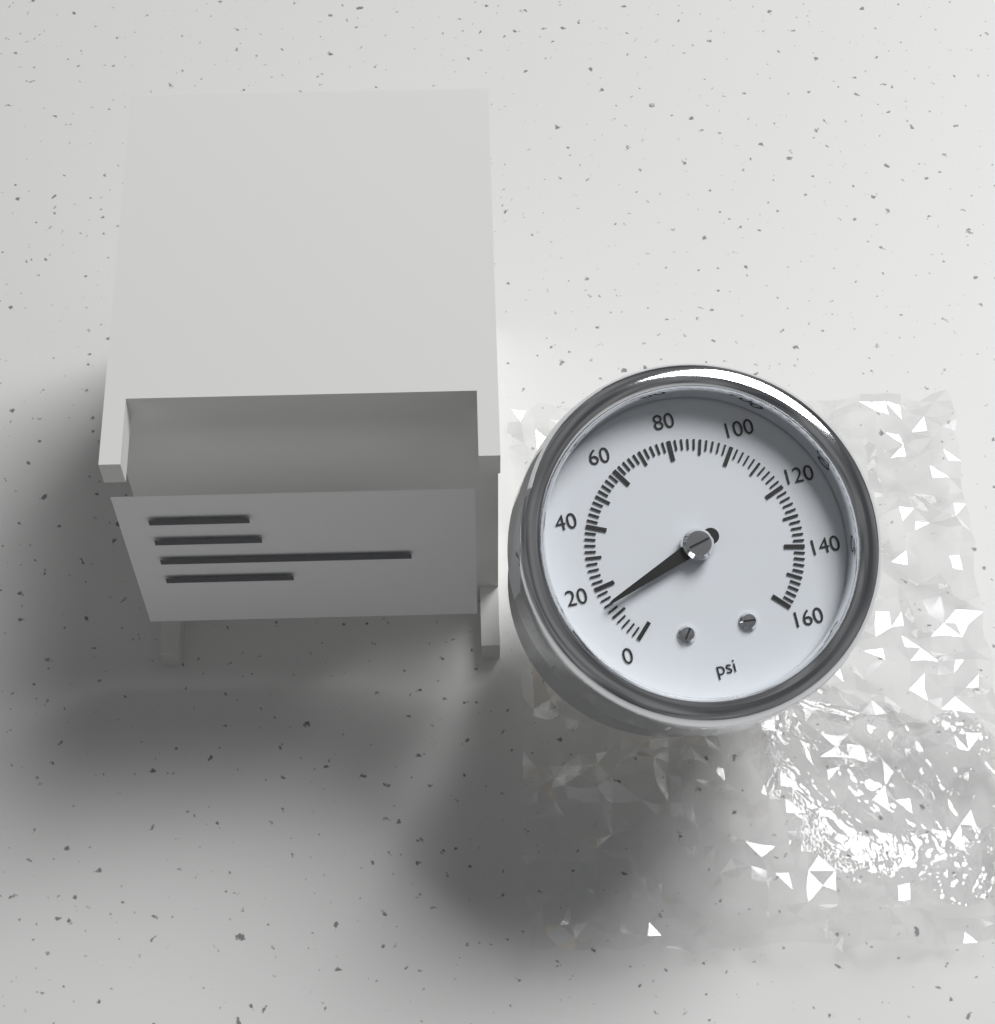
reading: 14 psi
